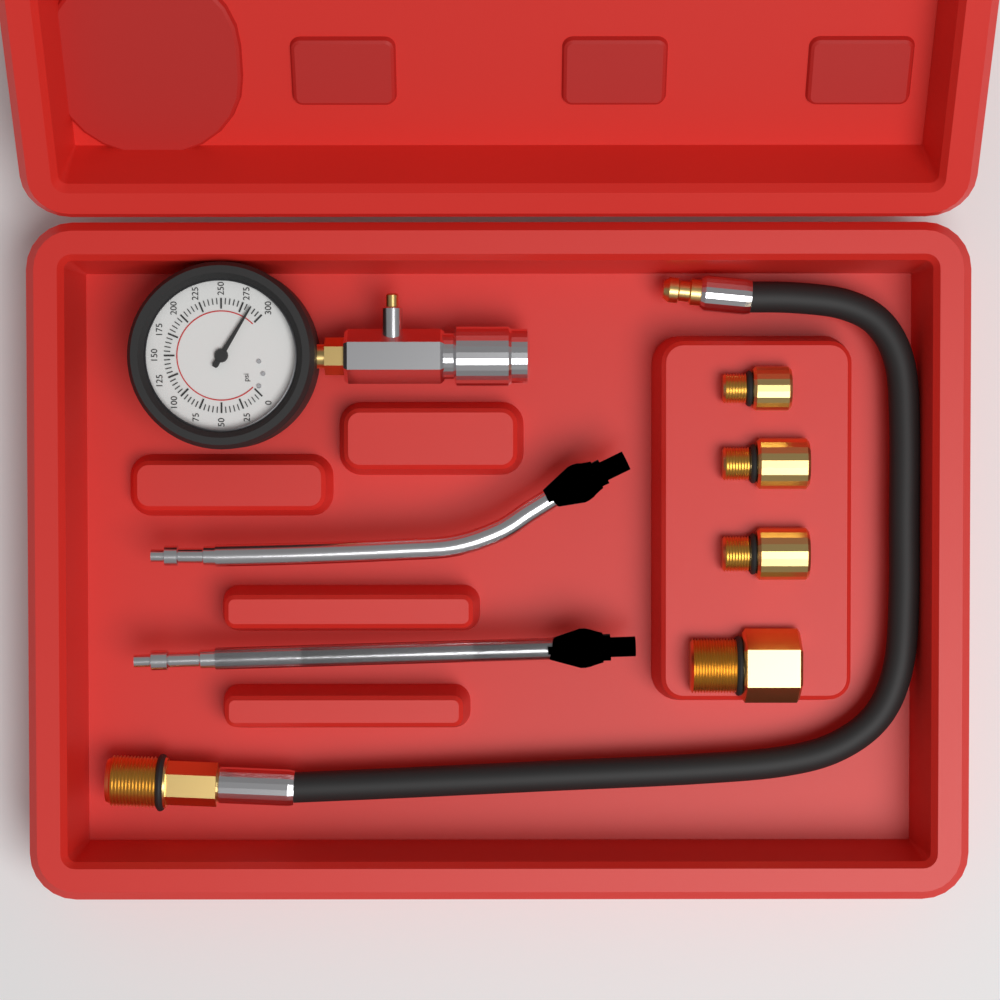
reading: 285 psi
